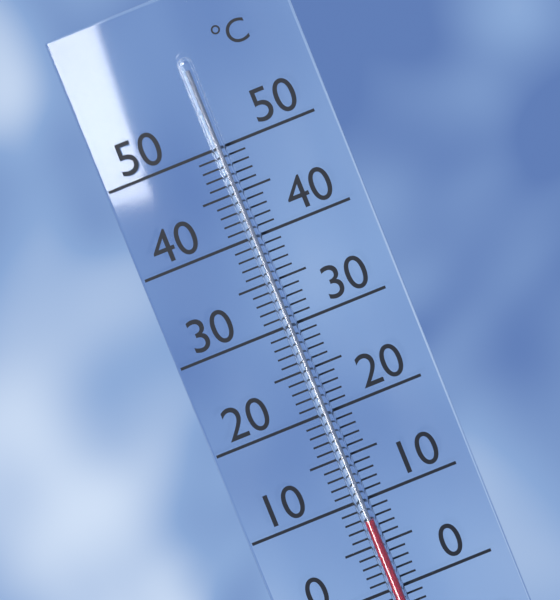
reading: 8 °C
